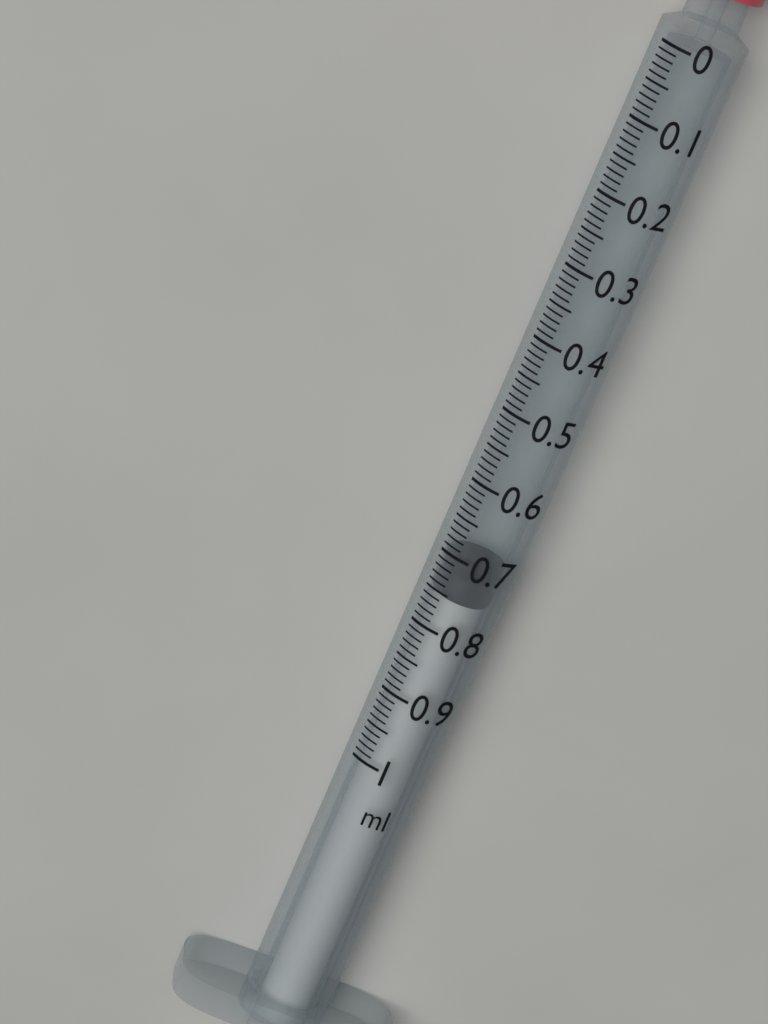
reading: 0.70 ml
